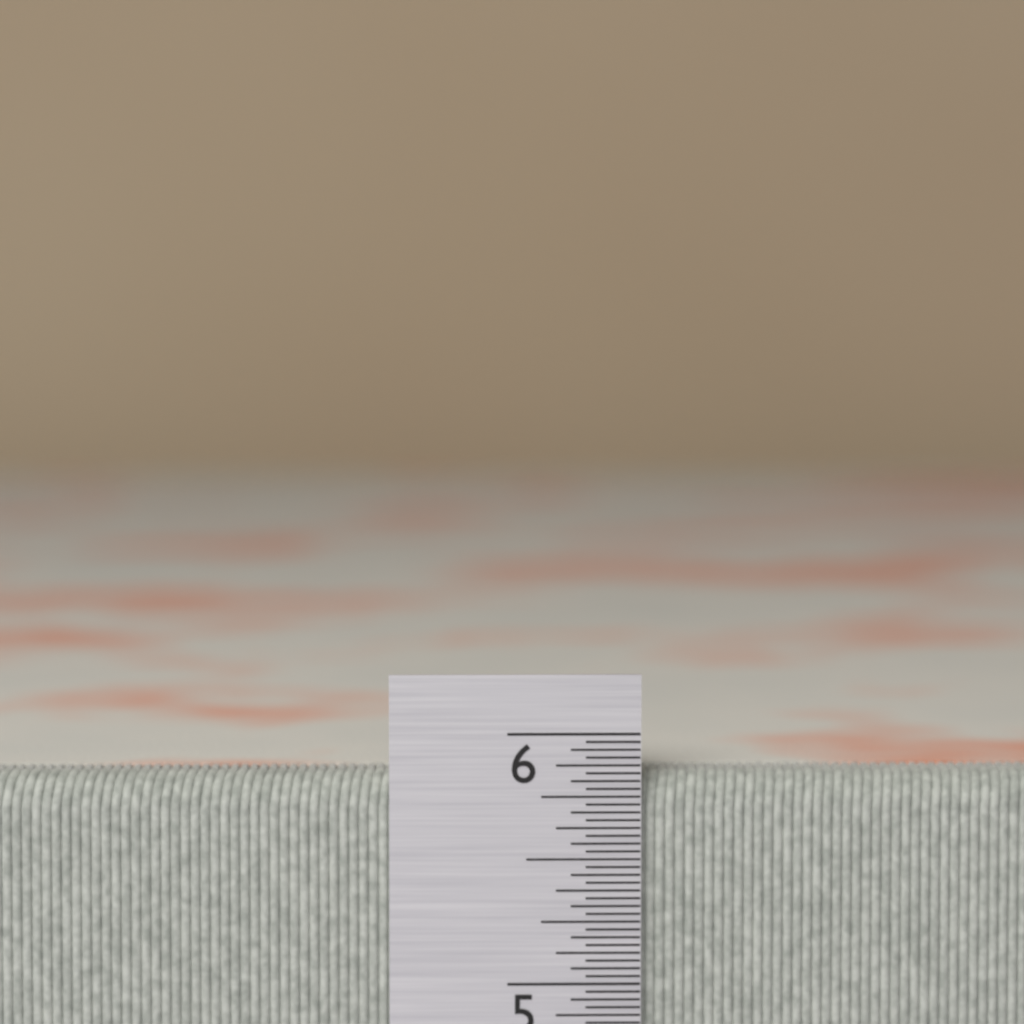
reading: 5.84375 in
